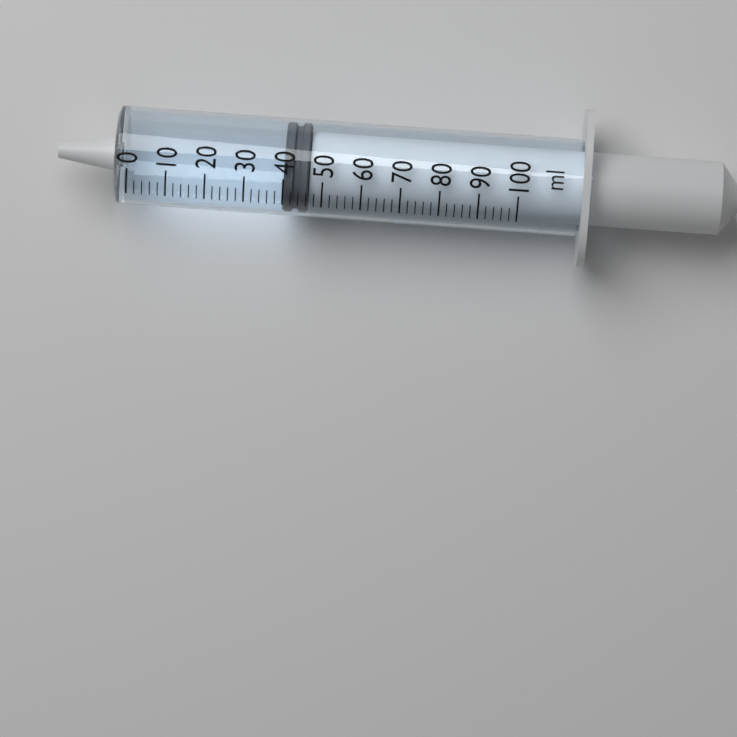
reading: 40 ml
